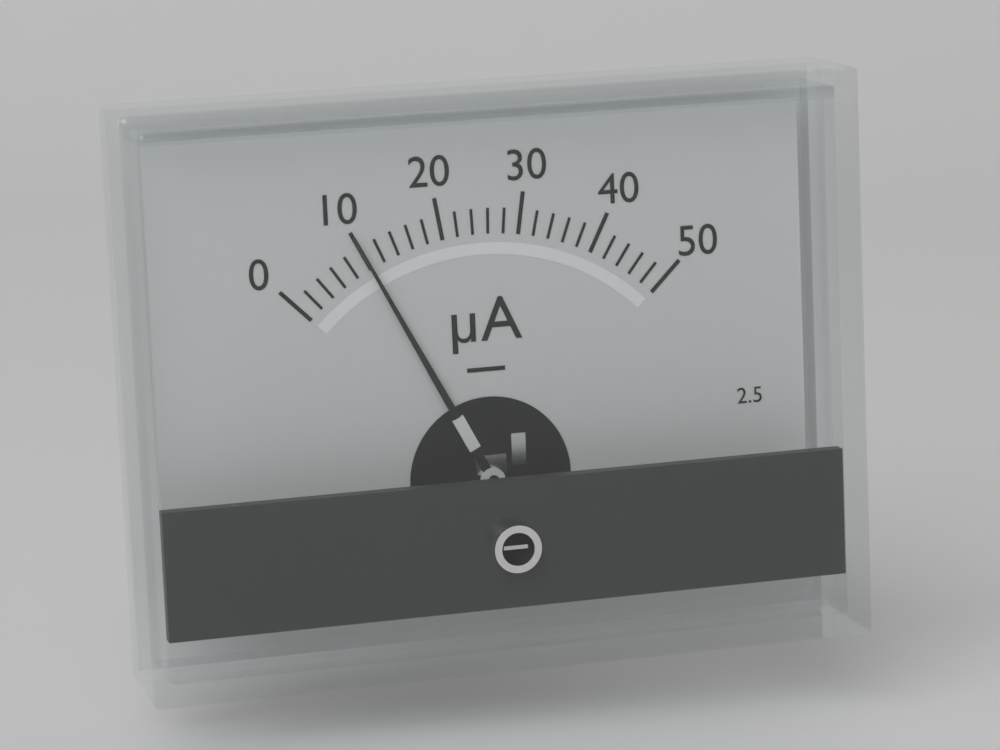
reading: 10 µA
